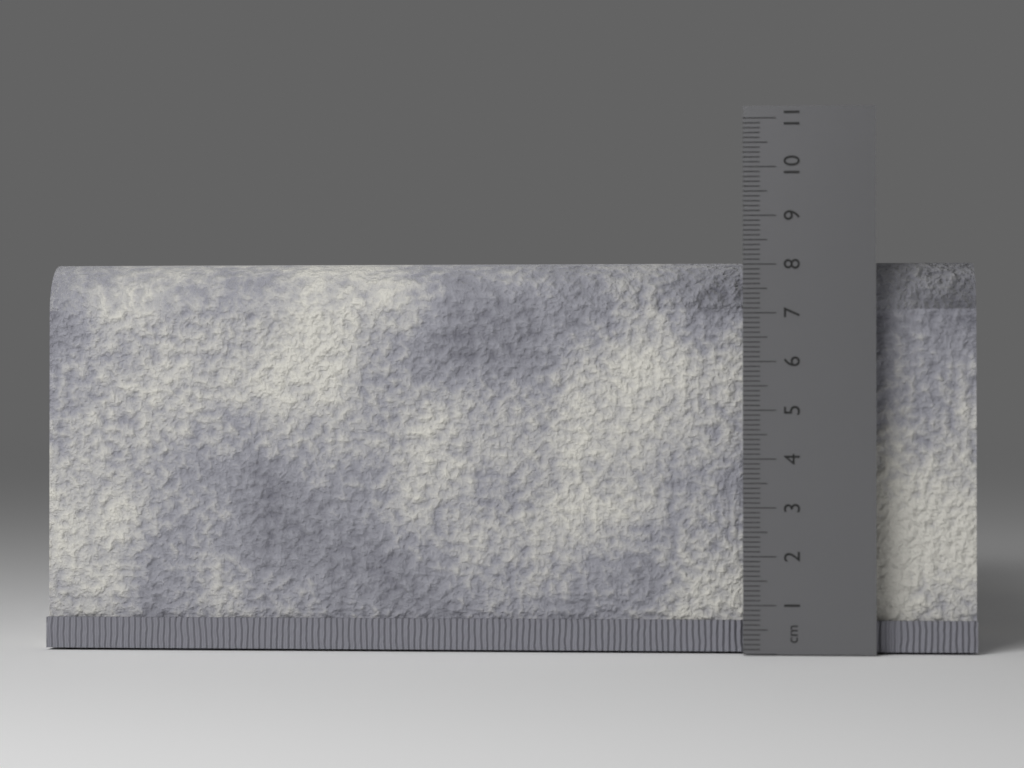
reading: 8.1 cm
